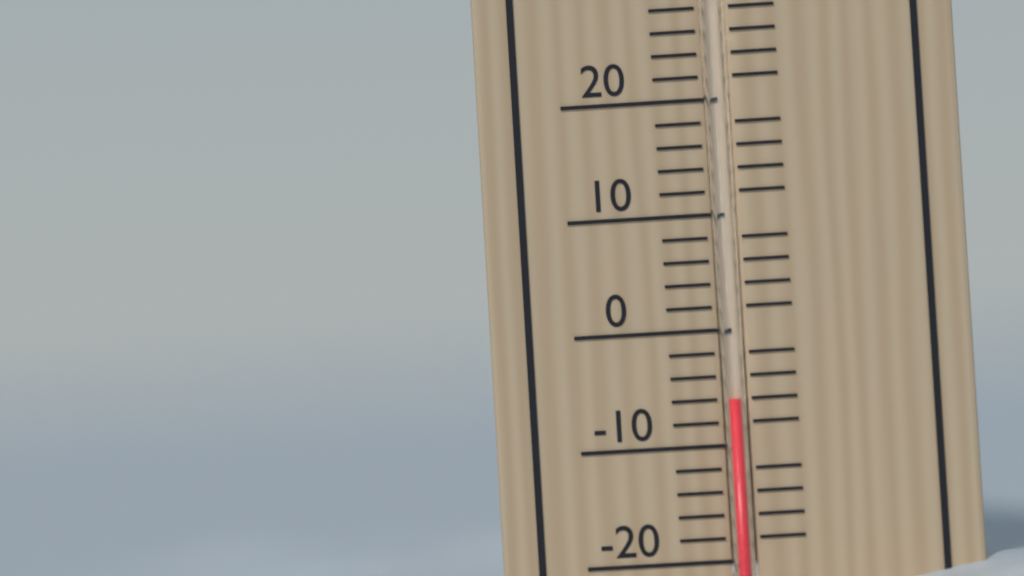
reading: -6 °C
